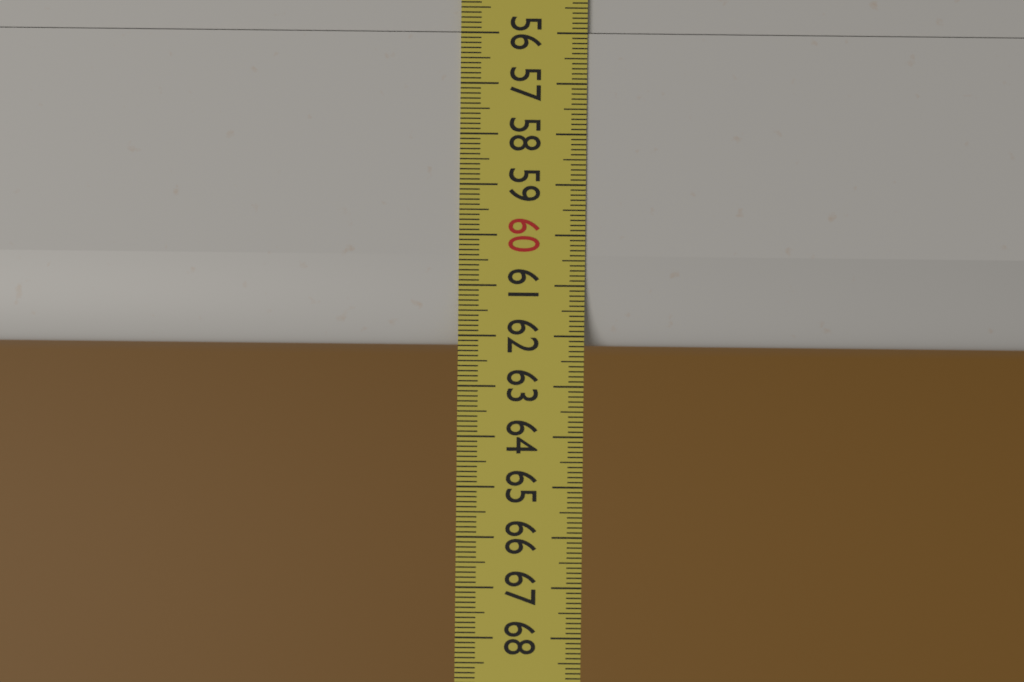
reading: 62.2 (no unit)
